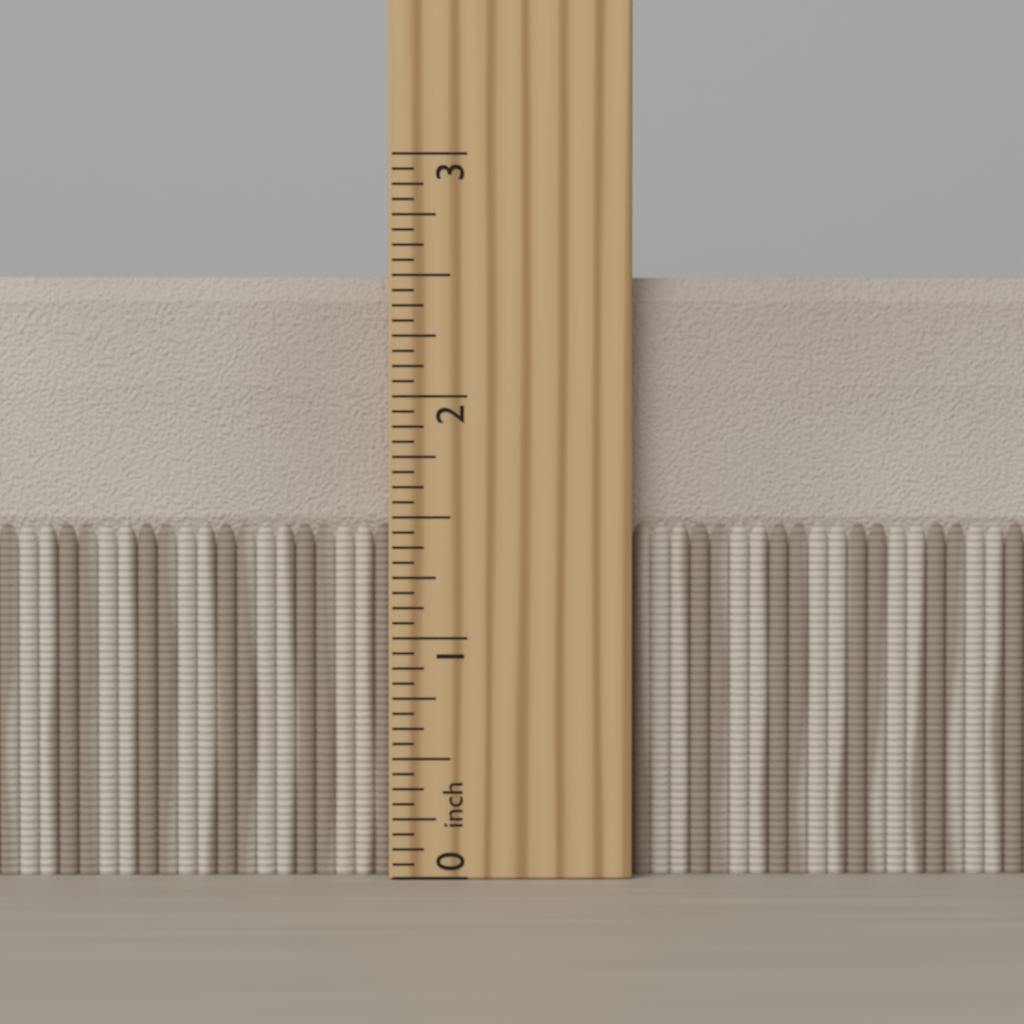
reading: 2.5000 inch
